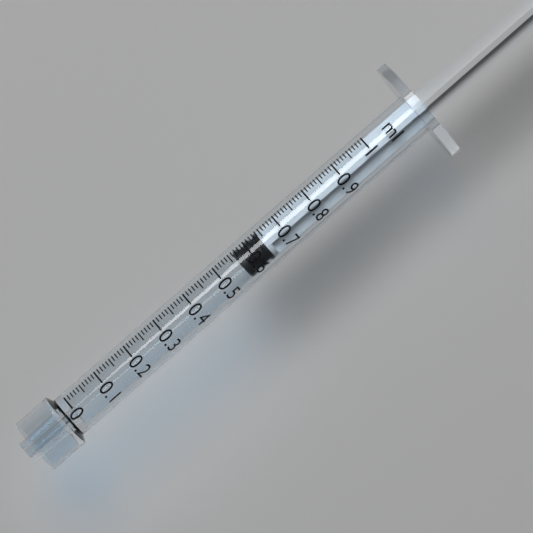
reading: 0.56 ml
